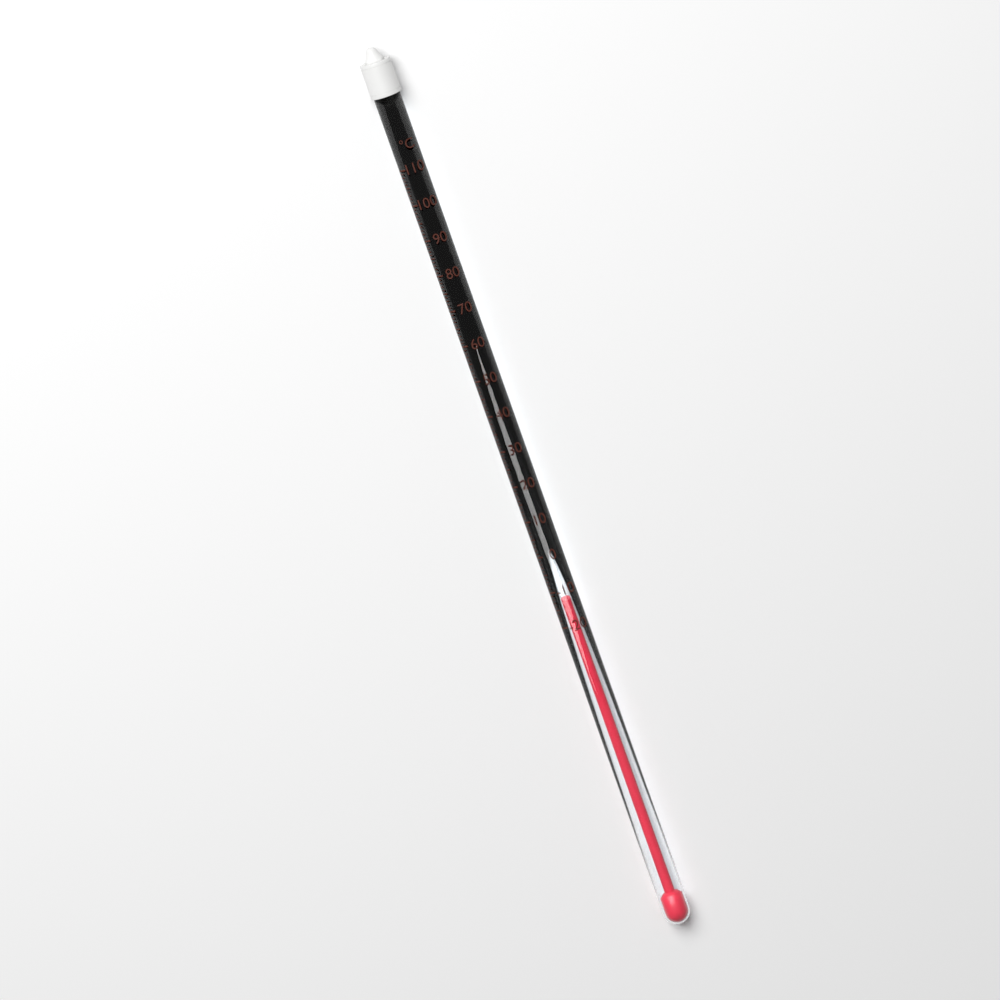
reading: -14 °C
